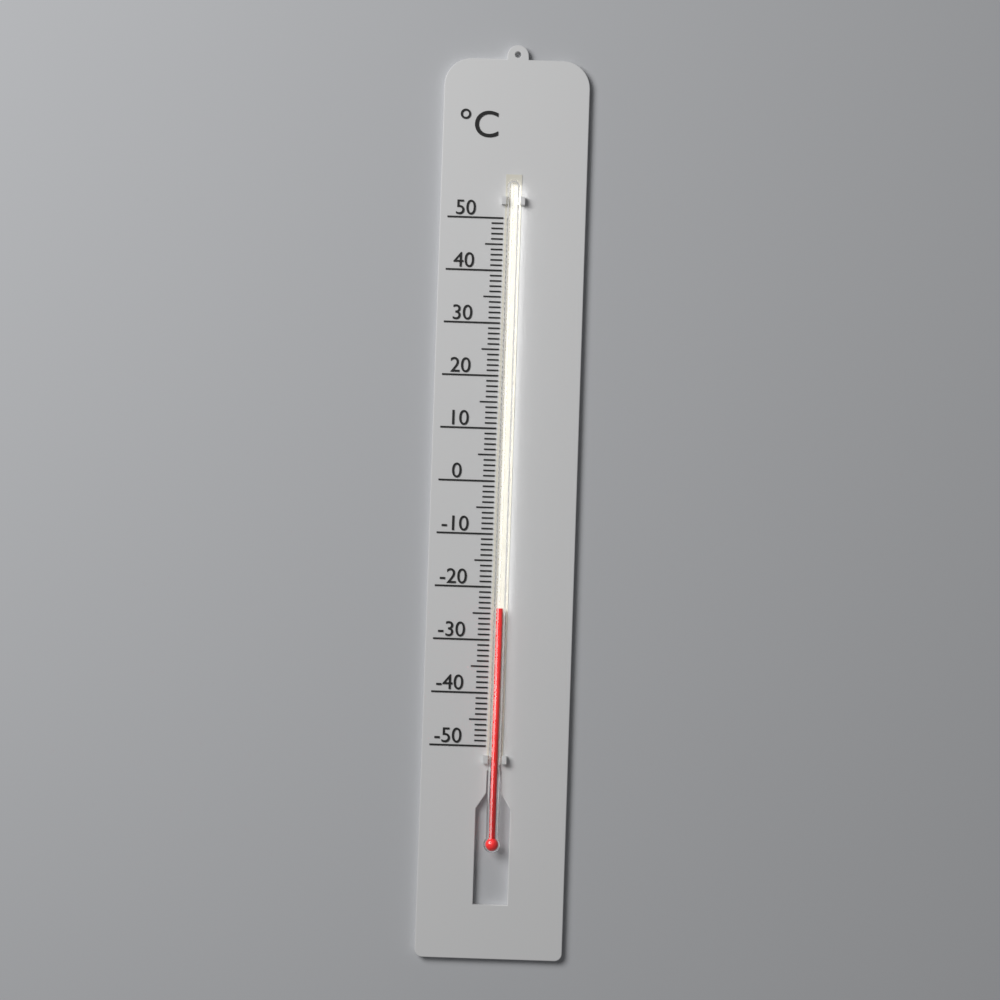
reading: -24 °C
